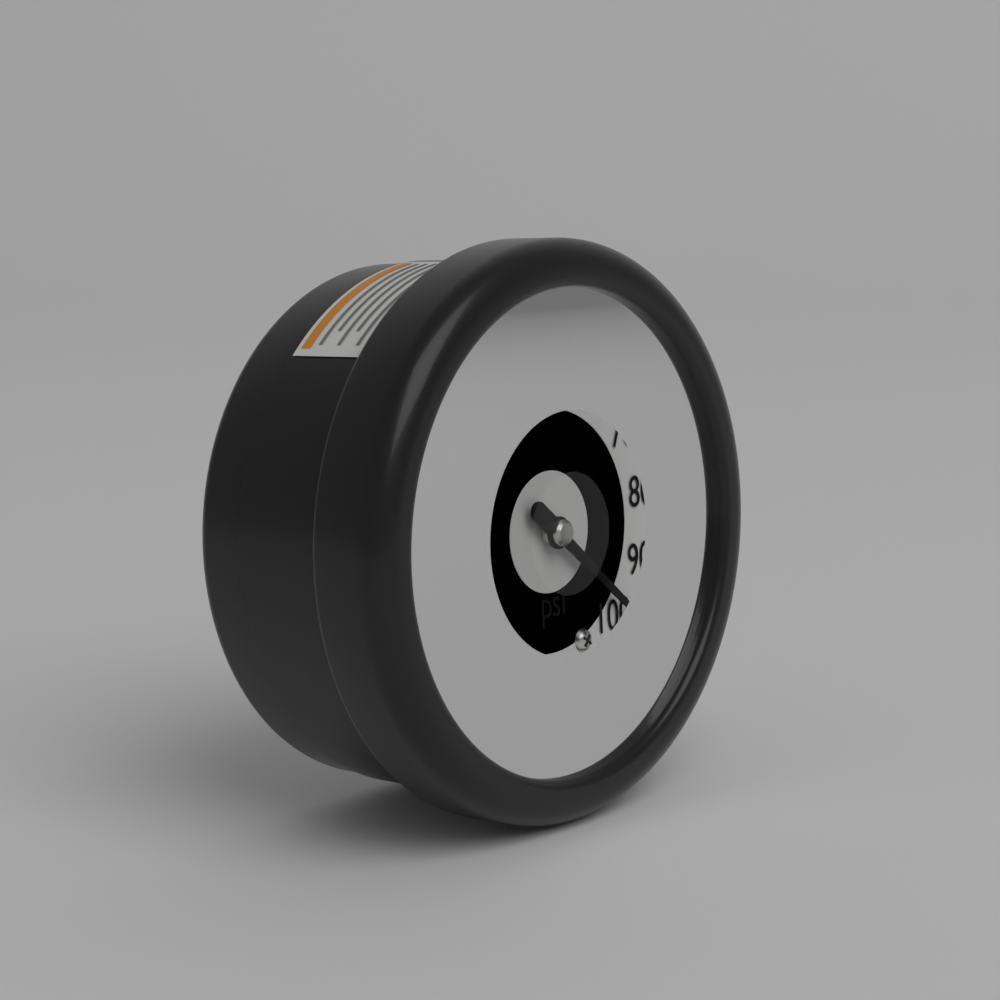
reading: 98 psi
